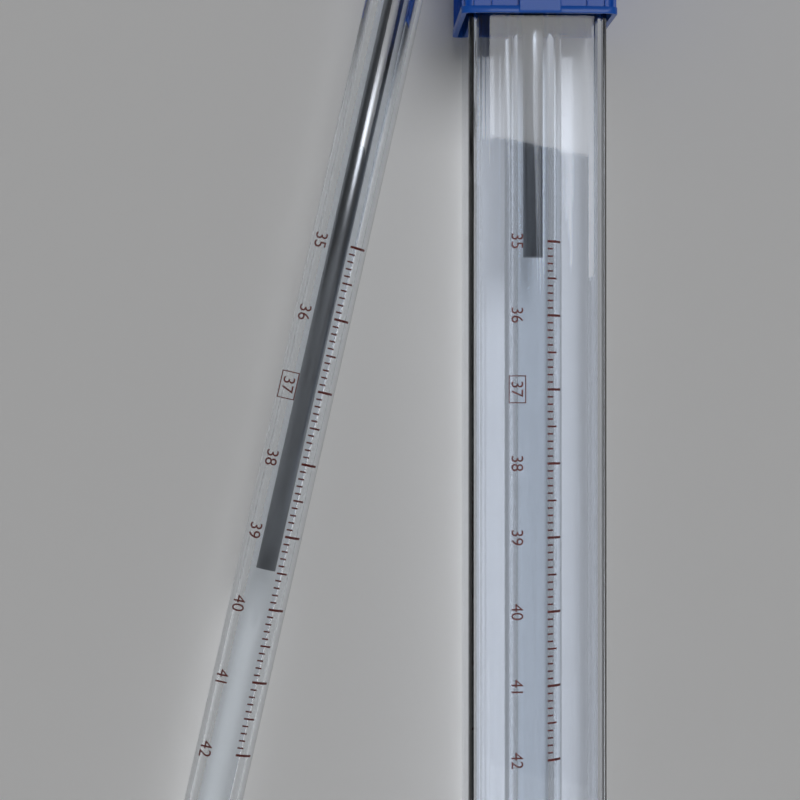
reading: 39.5 °C
